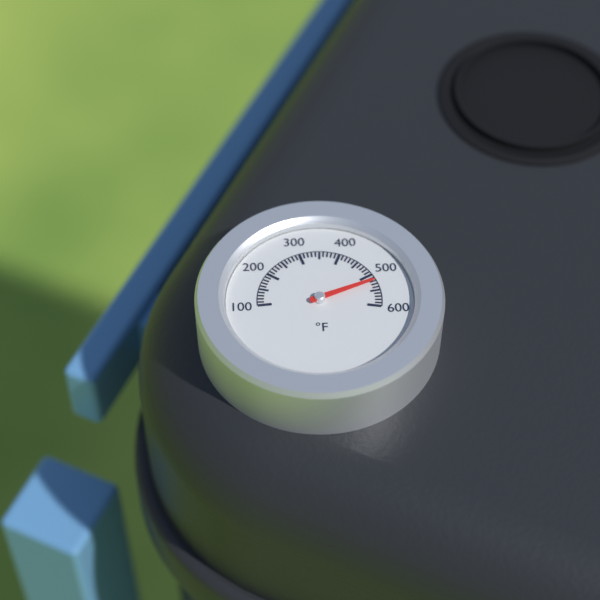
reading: 520 °F
